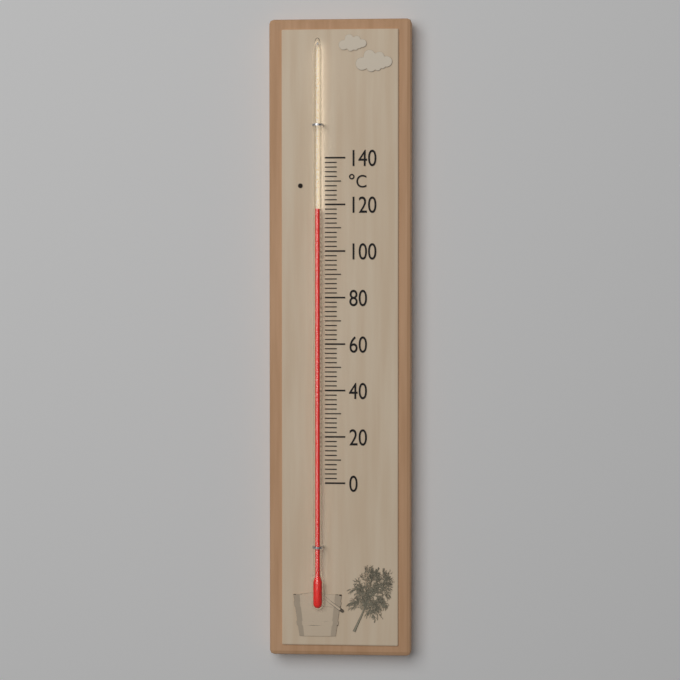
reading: 118 °C
